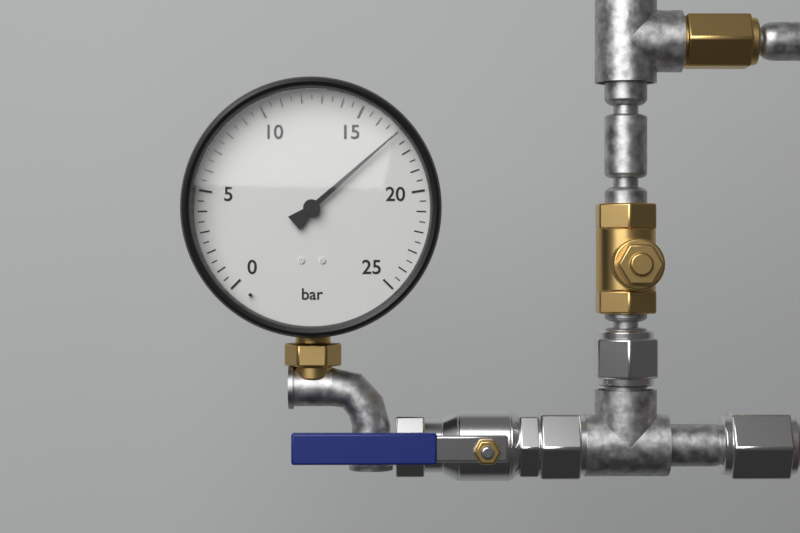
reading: 17.0 bar
